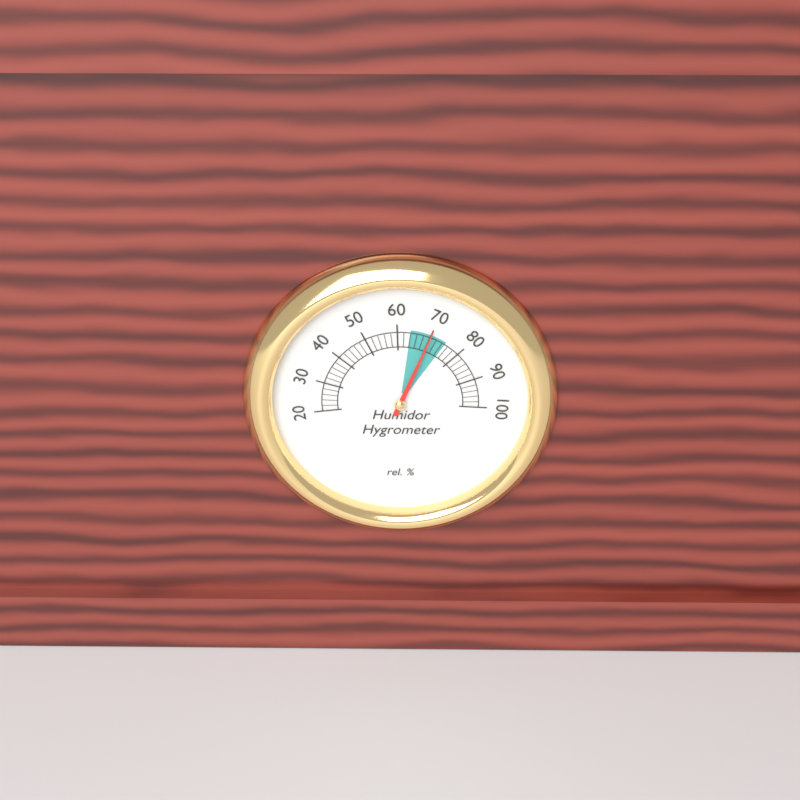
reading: 70 %
